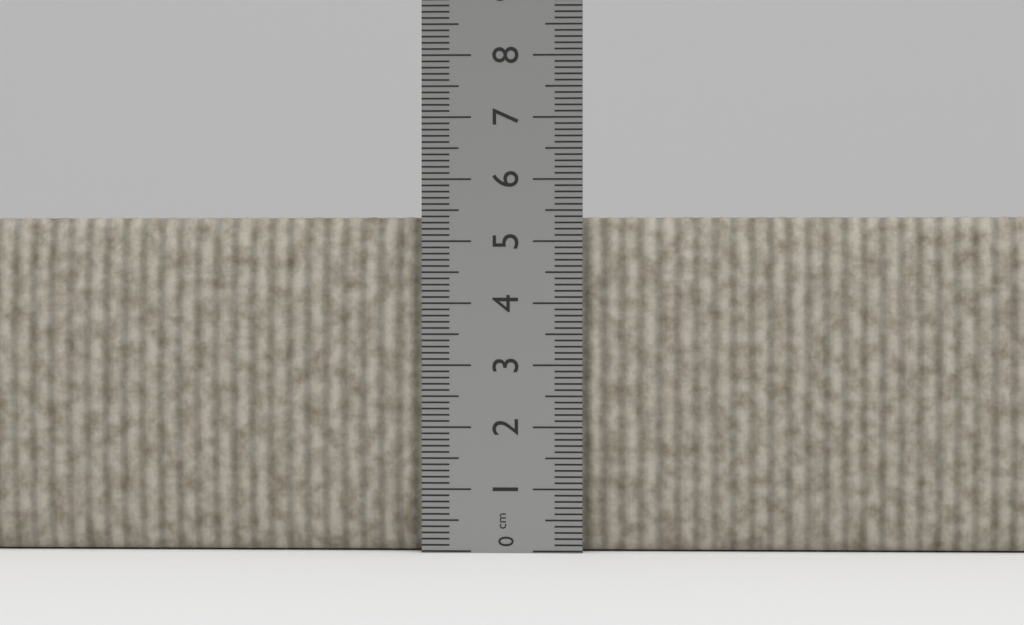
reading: 5.4 cm
